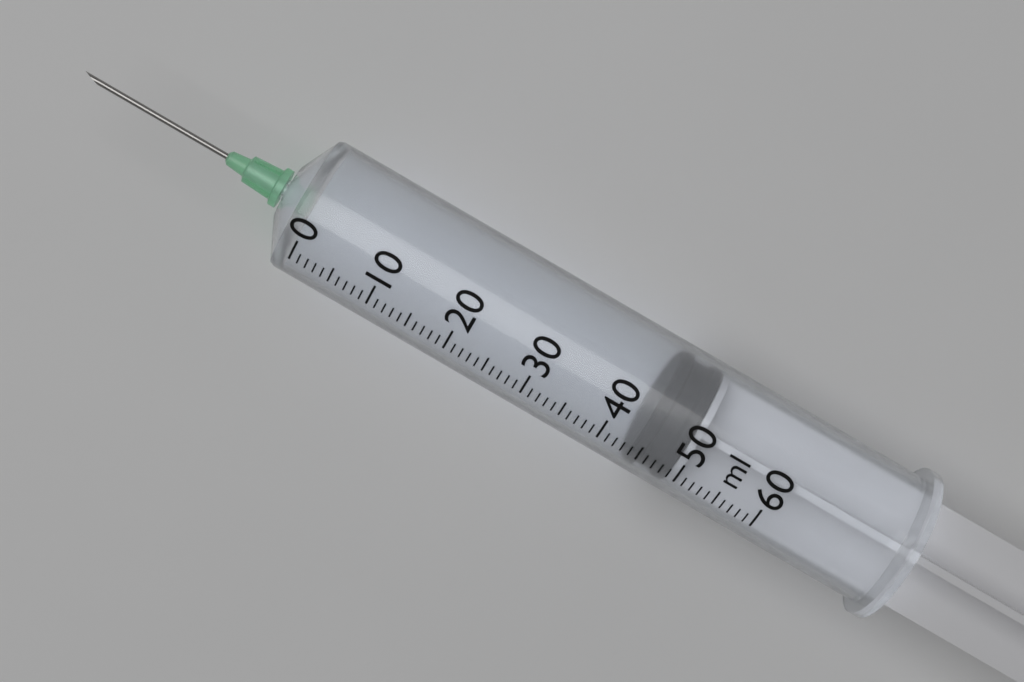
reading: 44 ml
